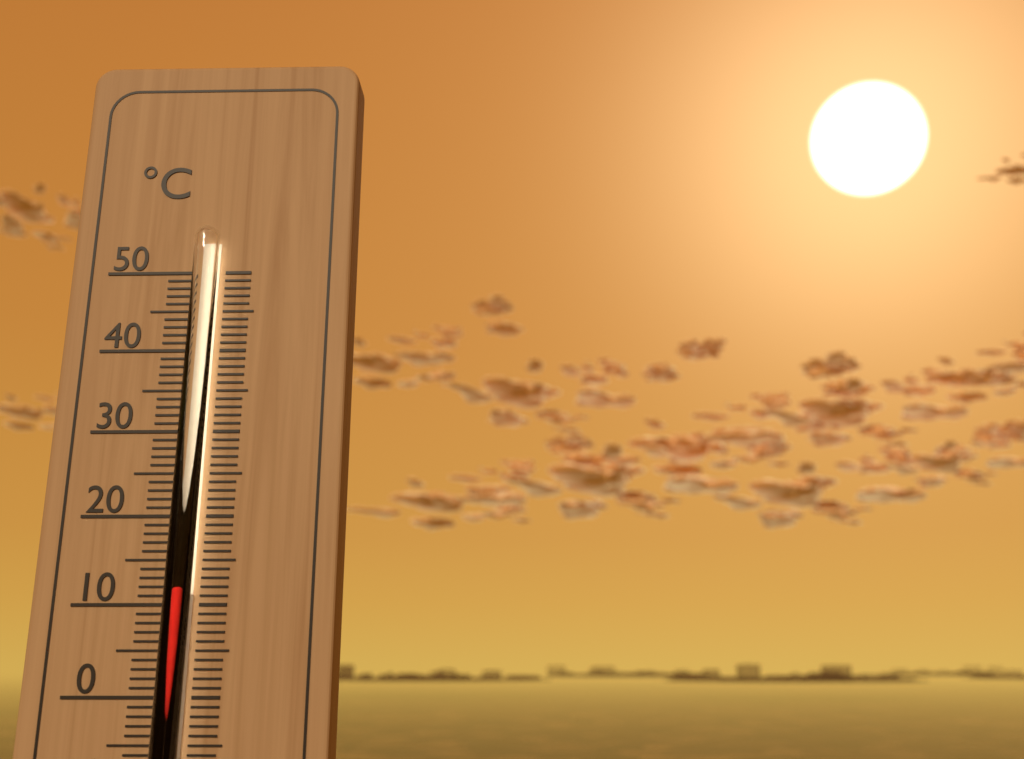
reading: 12 °C
